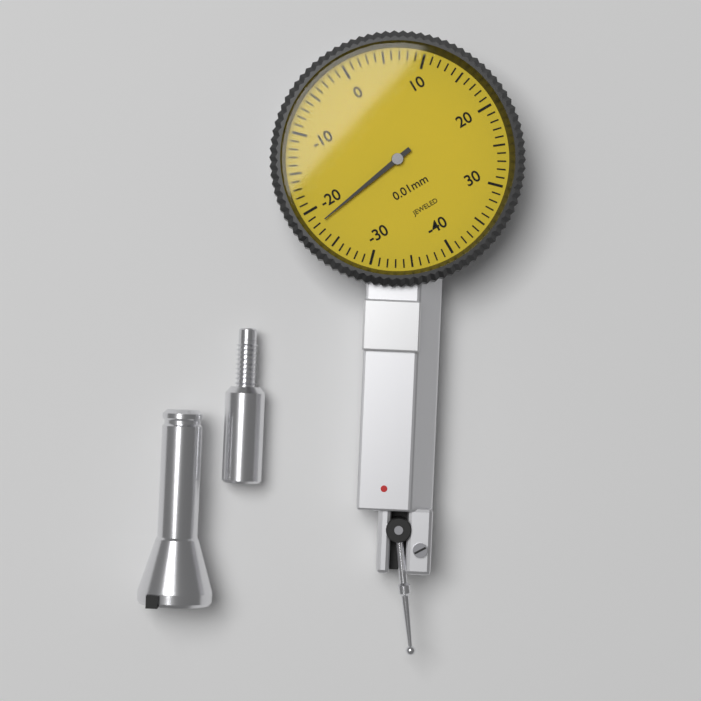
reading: -22 0.01mm
